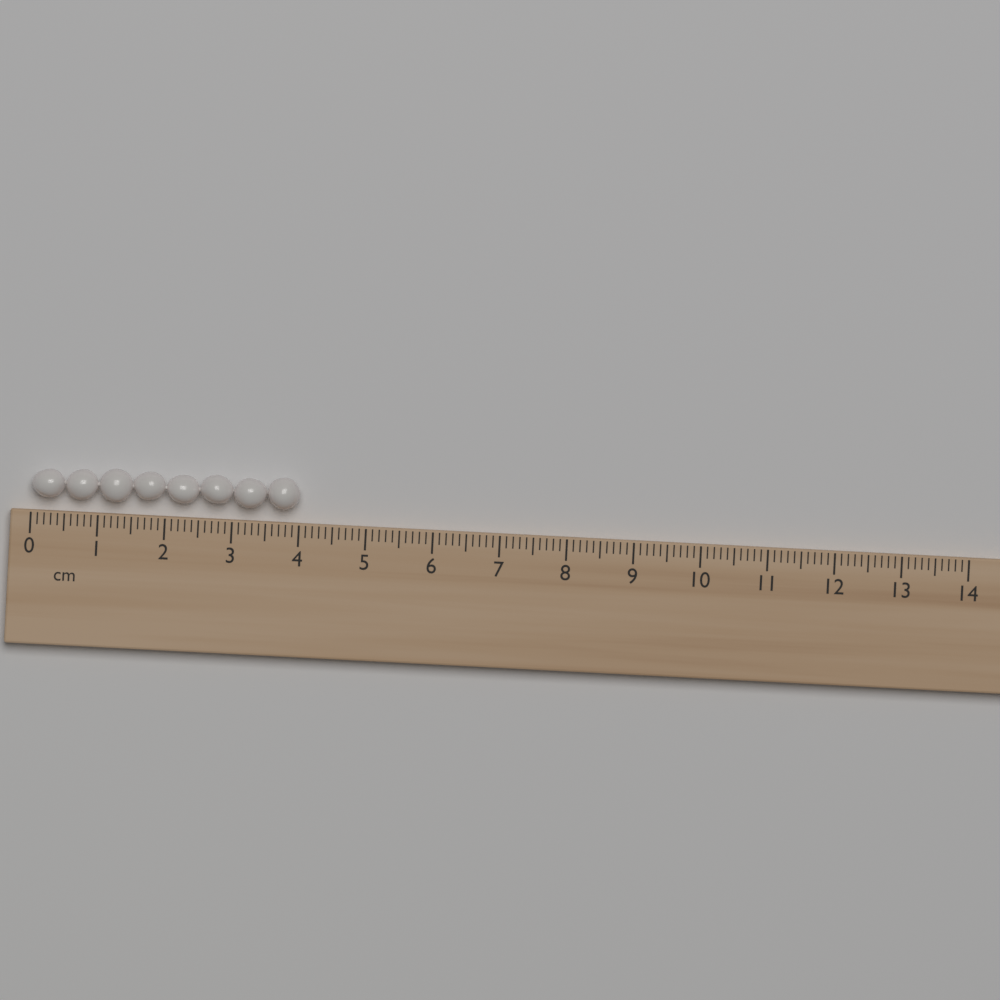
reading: 4.0 cm
